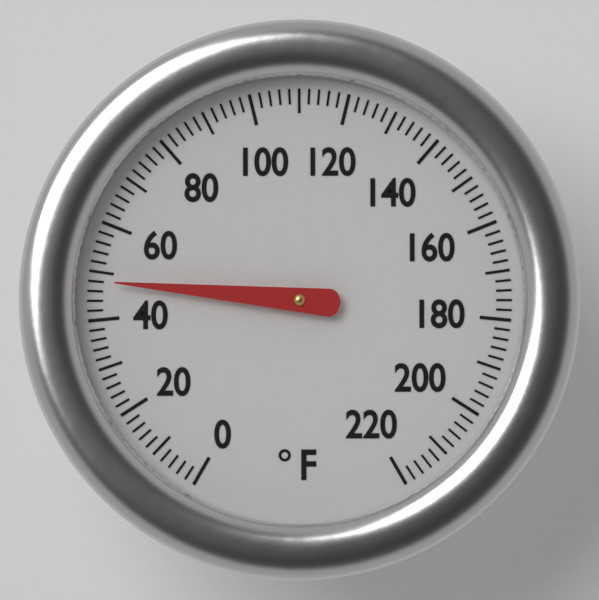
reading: 48 °F
